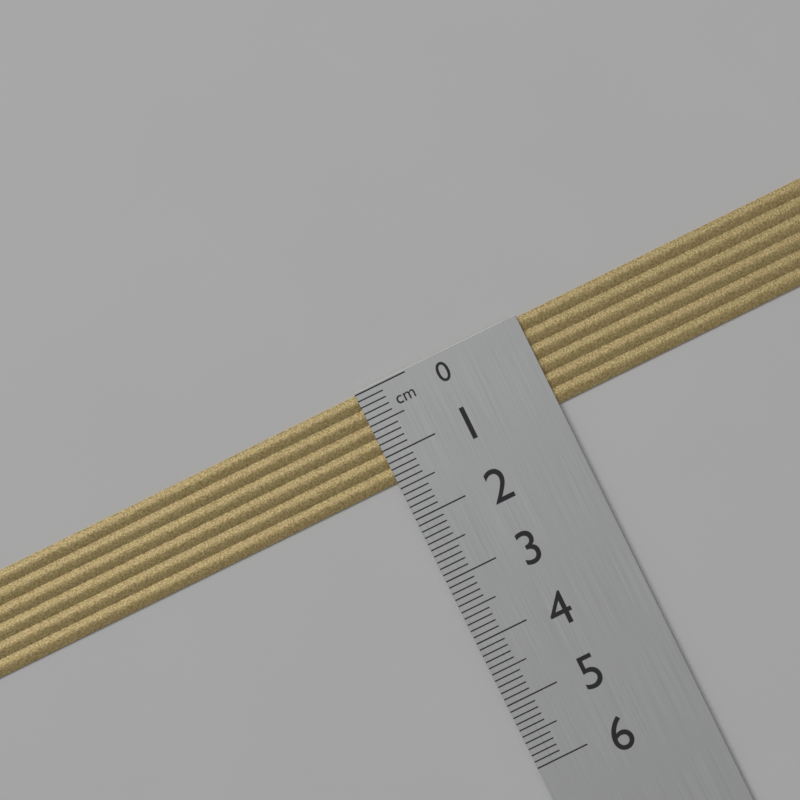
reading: 1.4 cm
